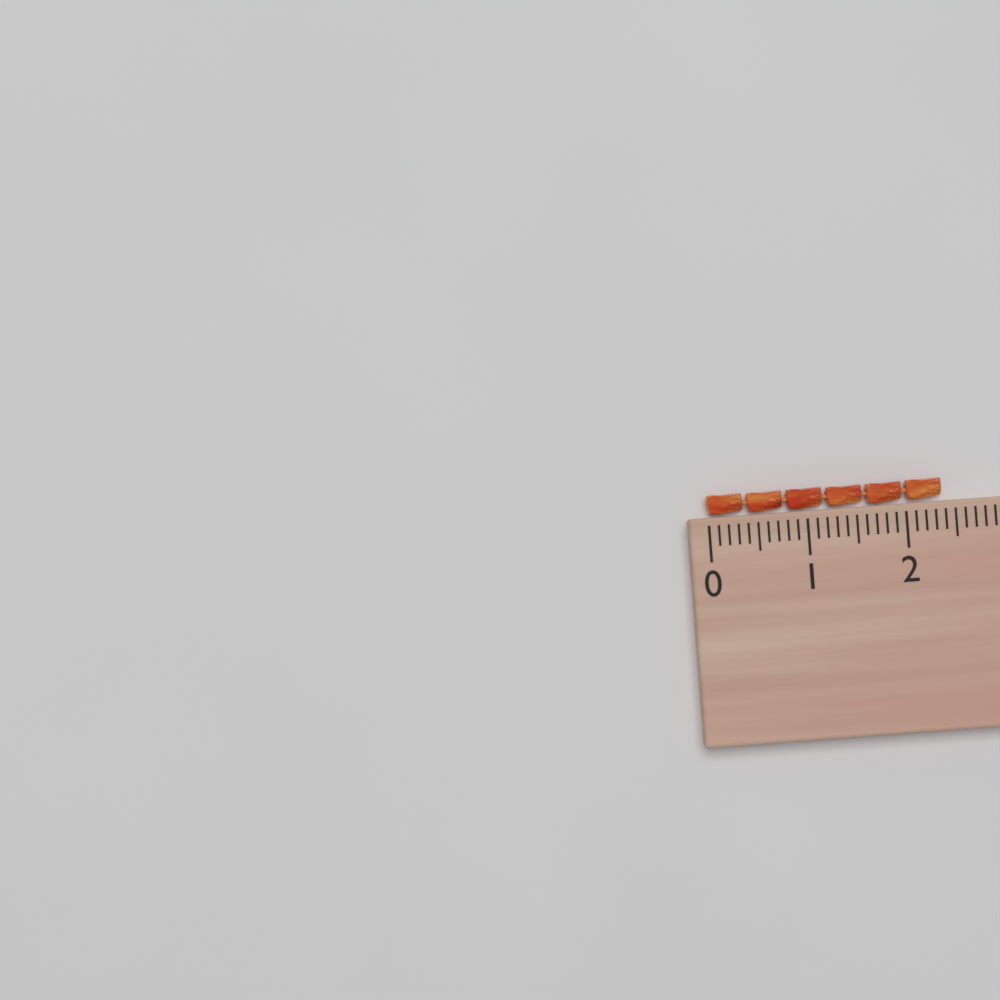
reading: 2.4 (no unit)
